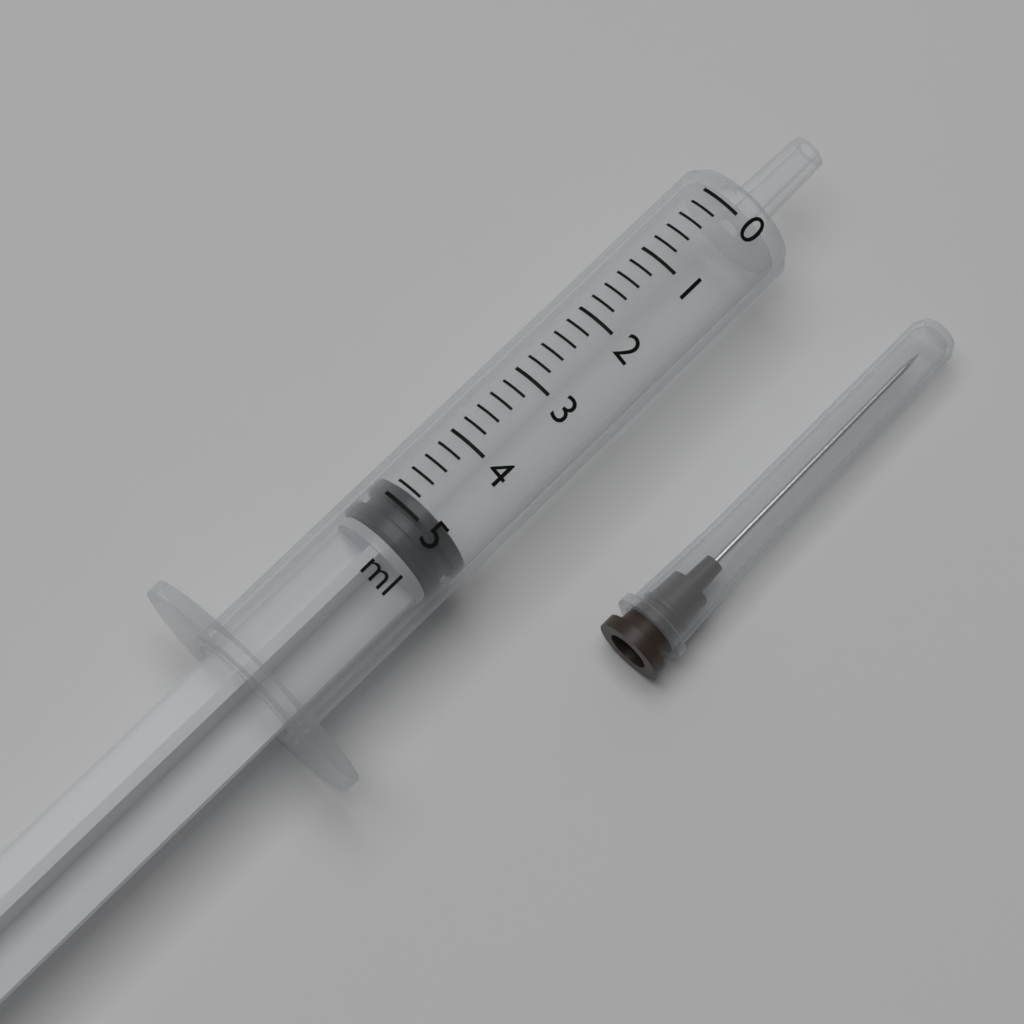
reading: 4.8 ml
